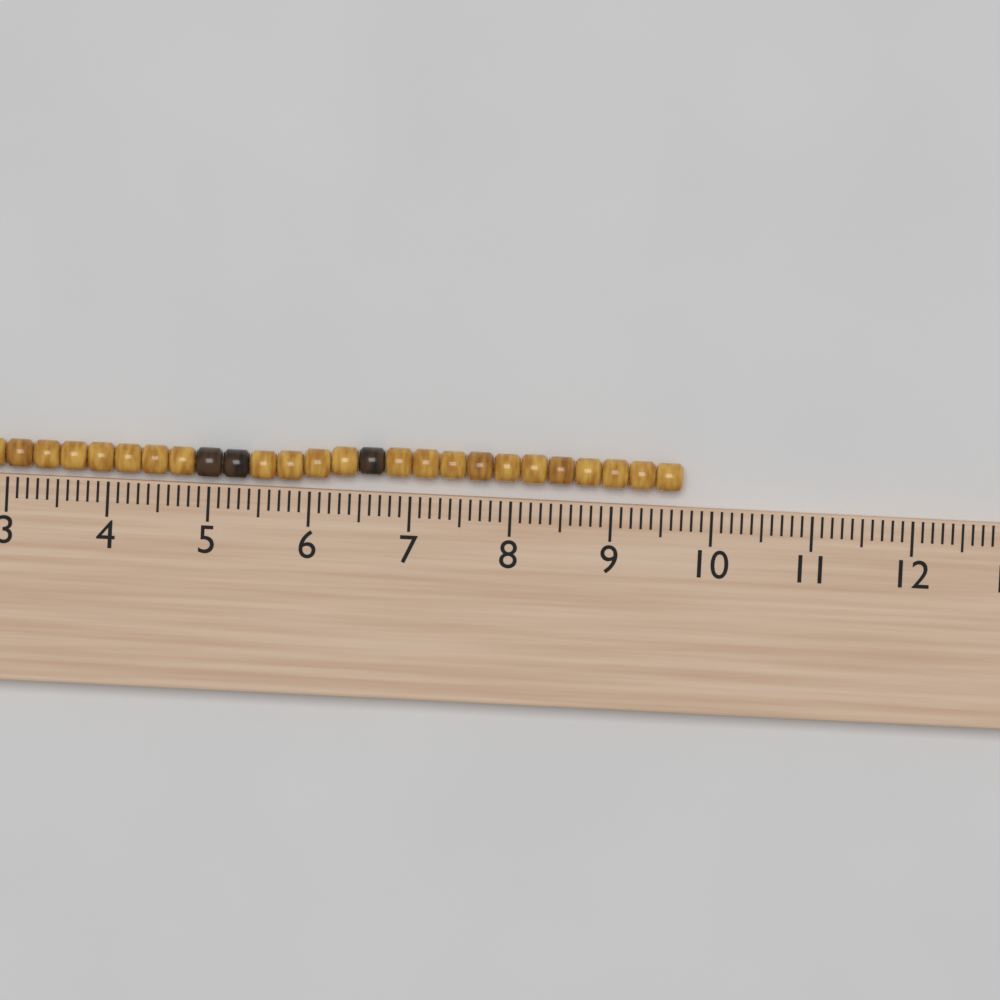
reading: 9.7 cm
